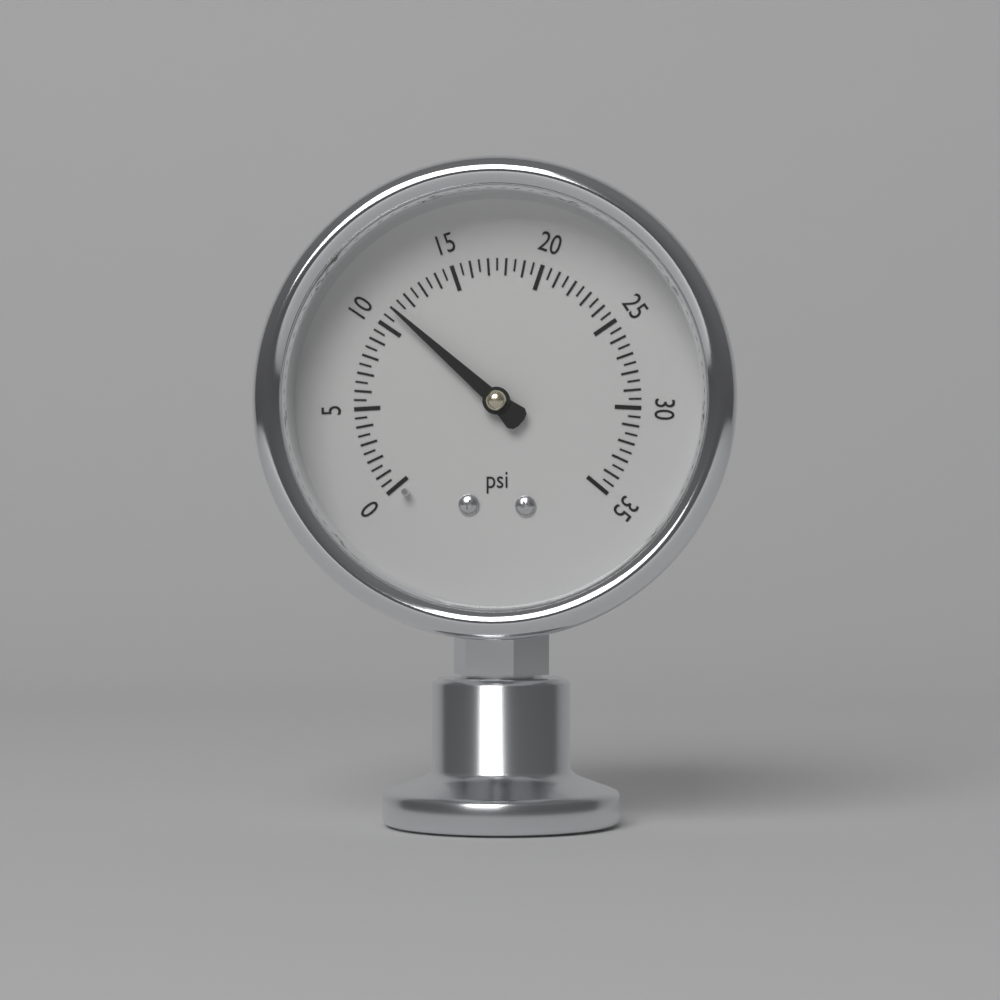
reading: 11.0 psi
